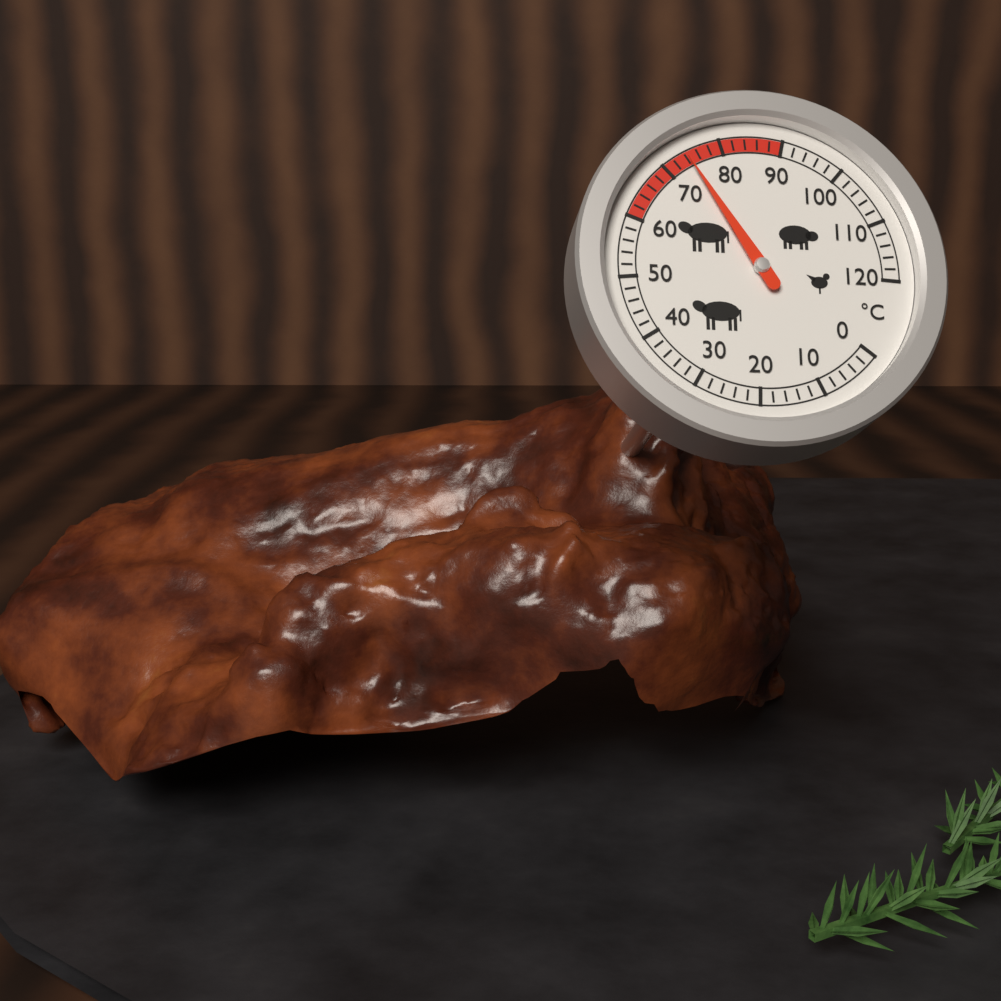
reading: 74 °C
